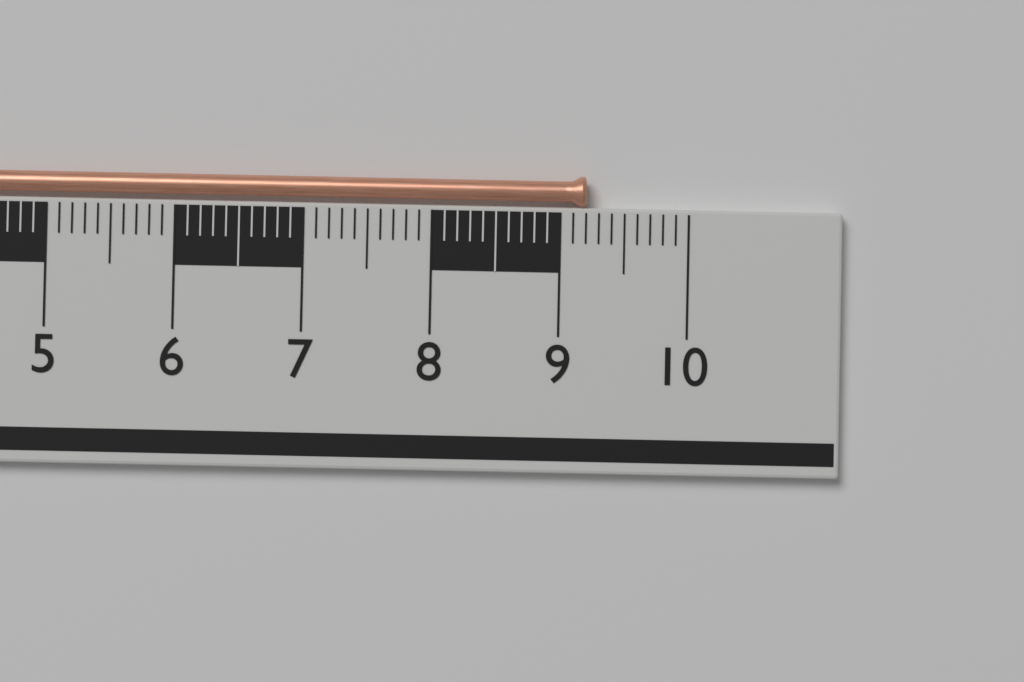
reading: 9.2 cm
